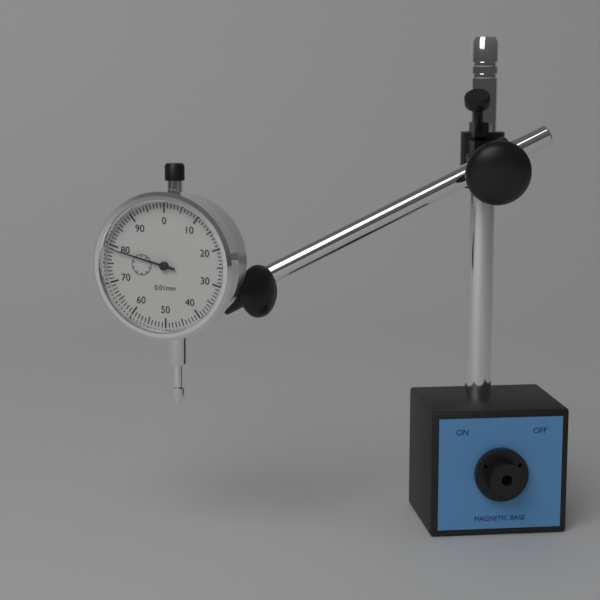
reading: 0.79 mm
